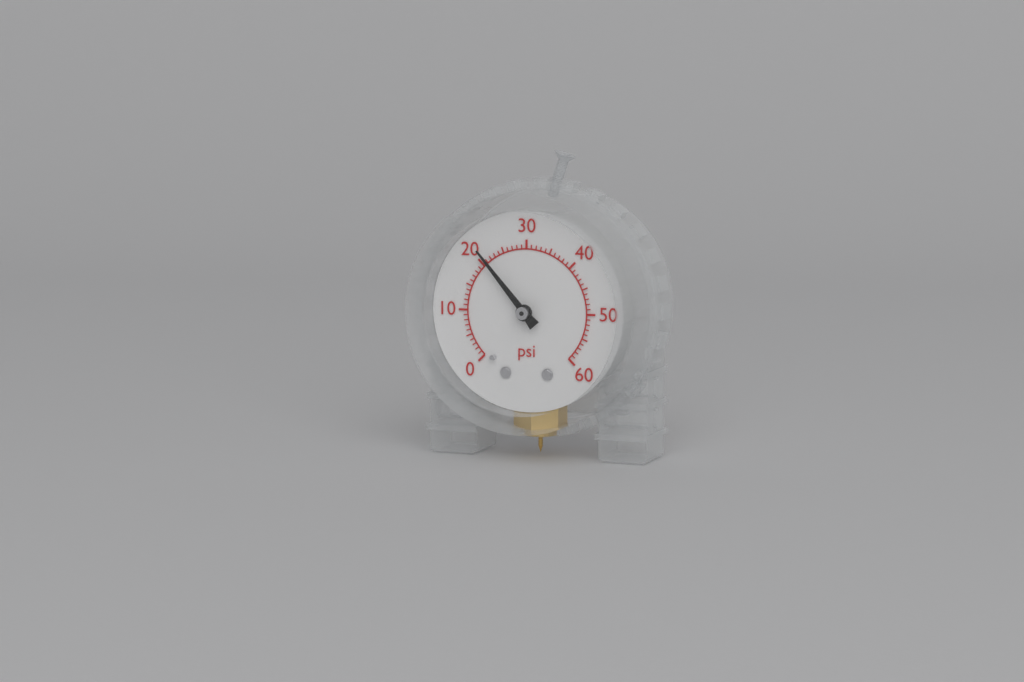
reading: 21 psi
